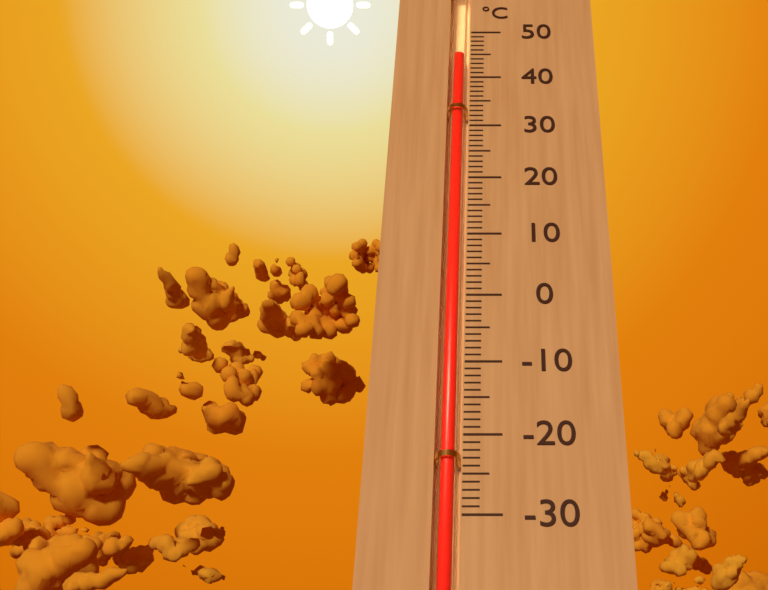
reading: 45 °C
